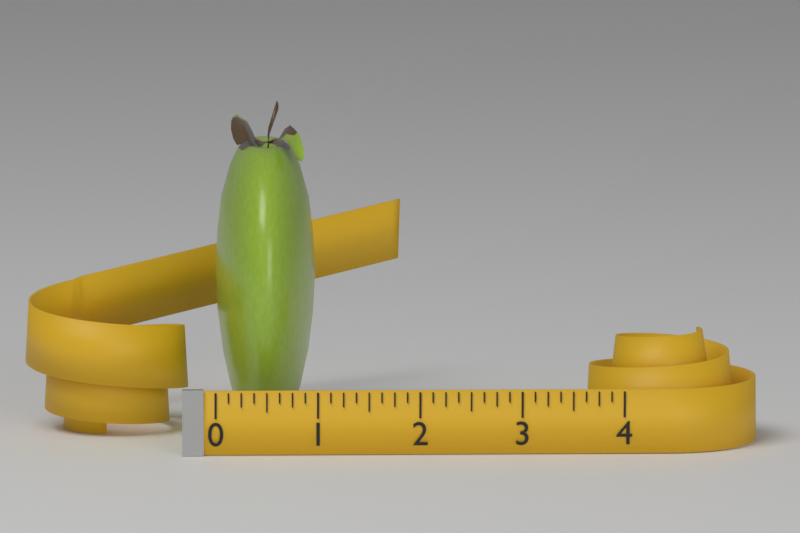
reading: 1.000 (no unit)
